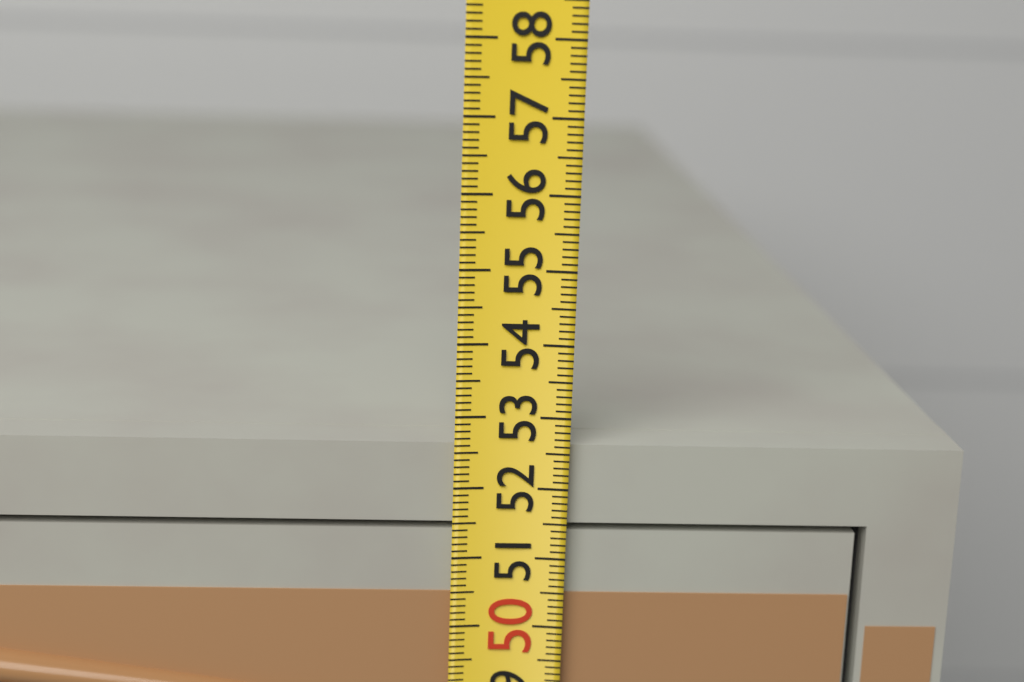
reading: 52.6 (no unit)
